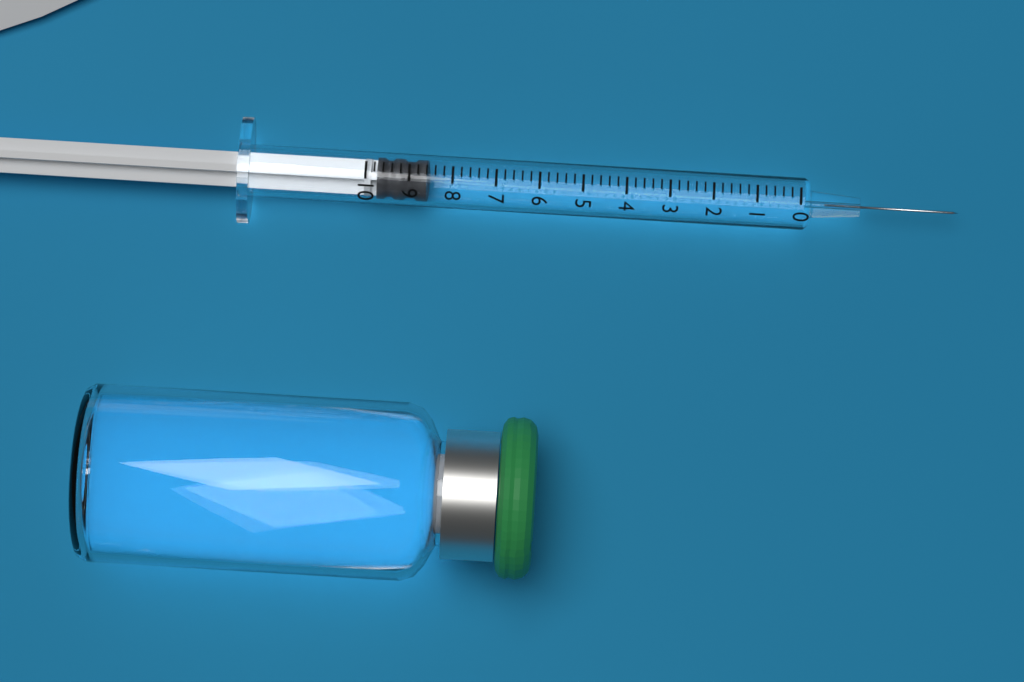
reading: 8.6 (no unit)
